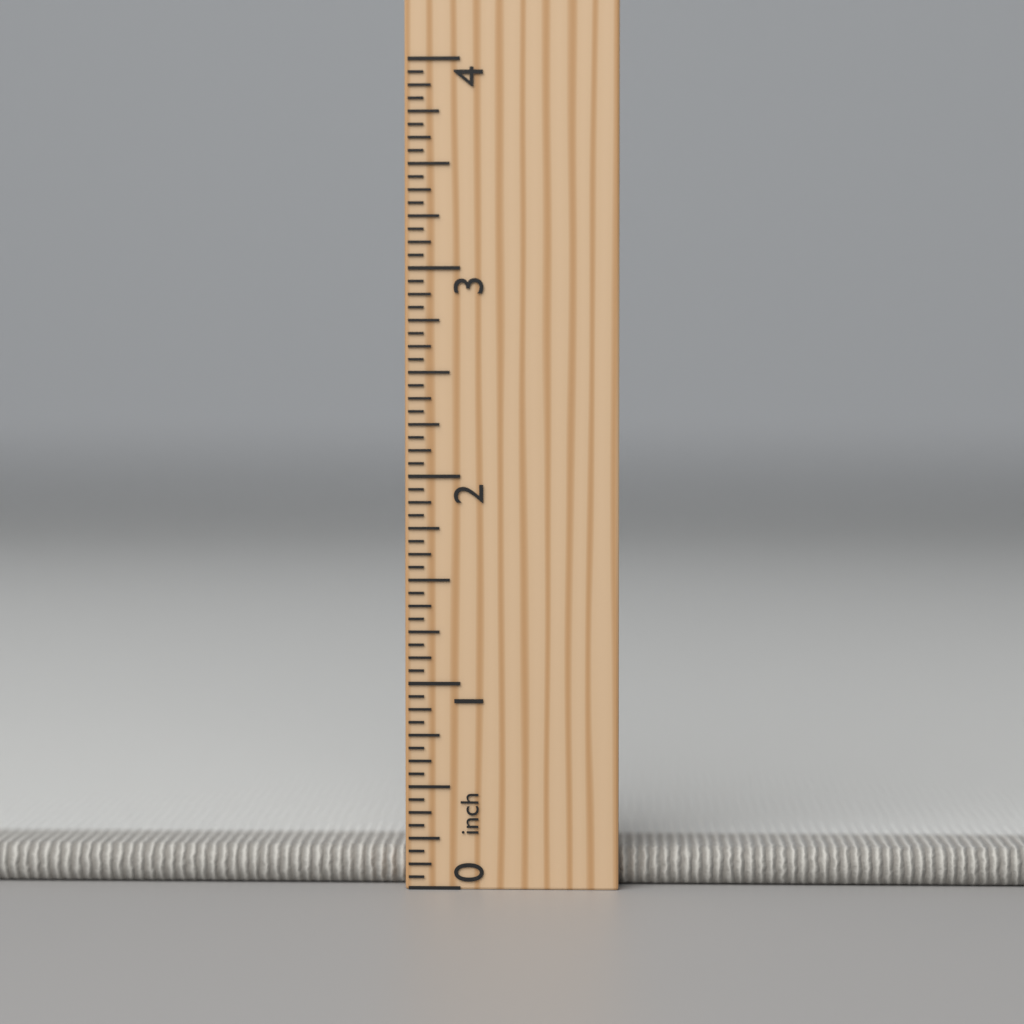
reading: 0.1875 inch
